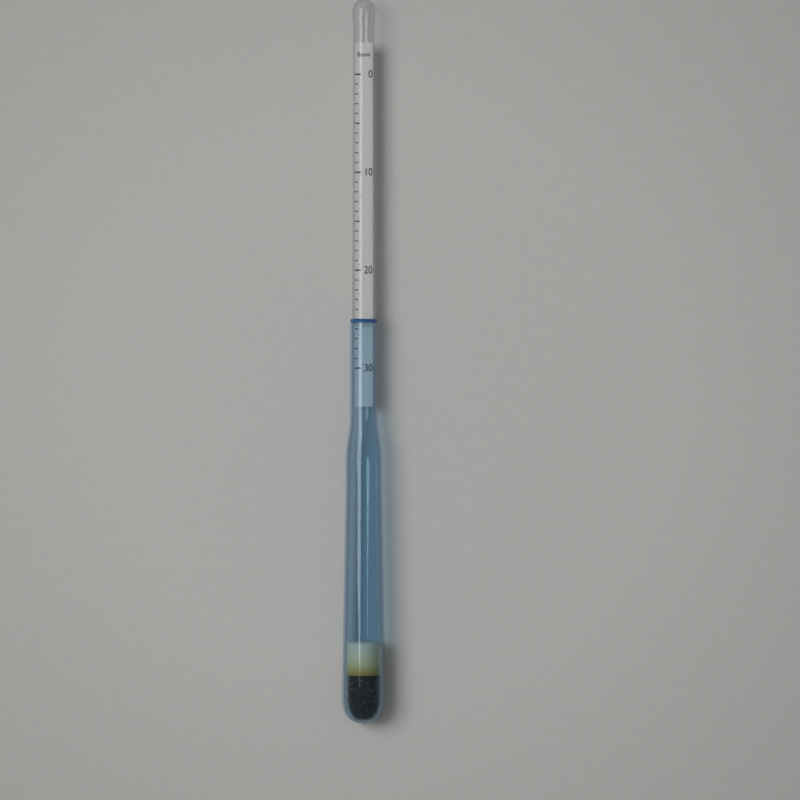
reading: 25 Baumé
